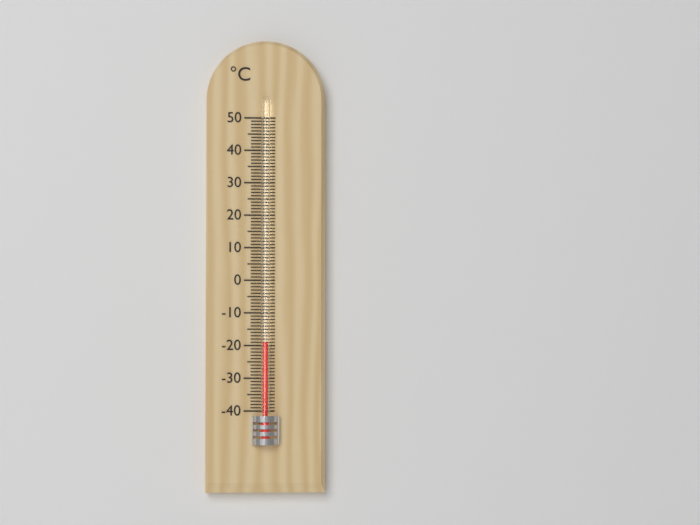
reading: -19 °C
